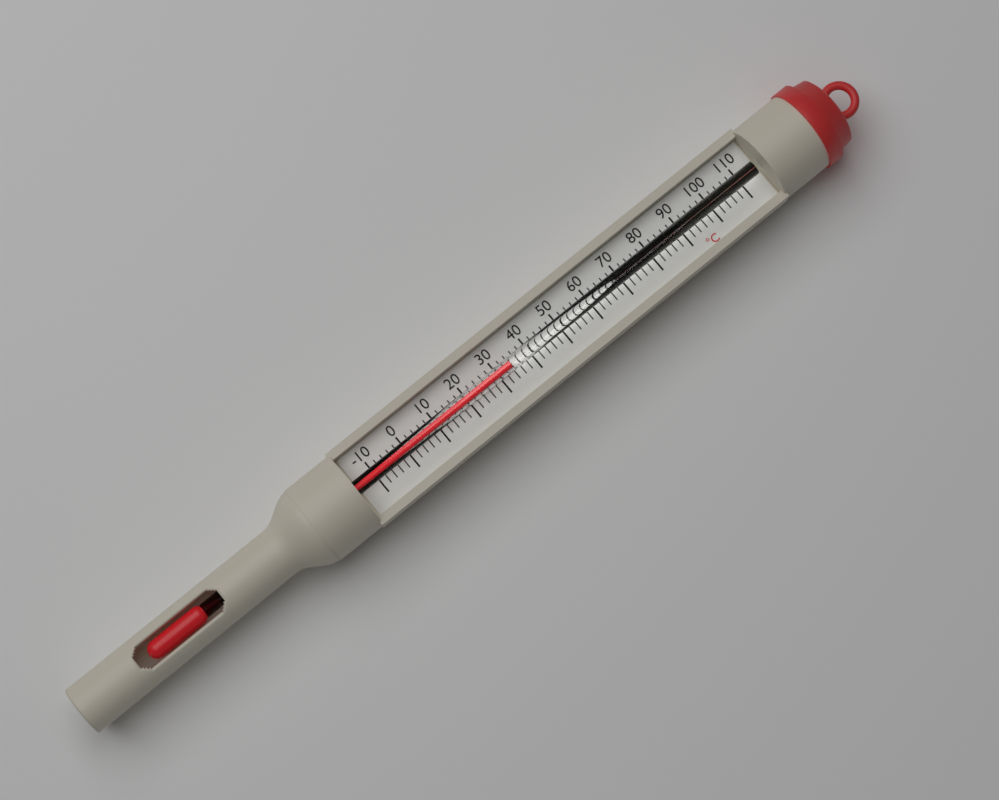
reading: 34 °C
